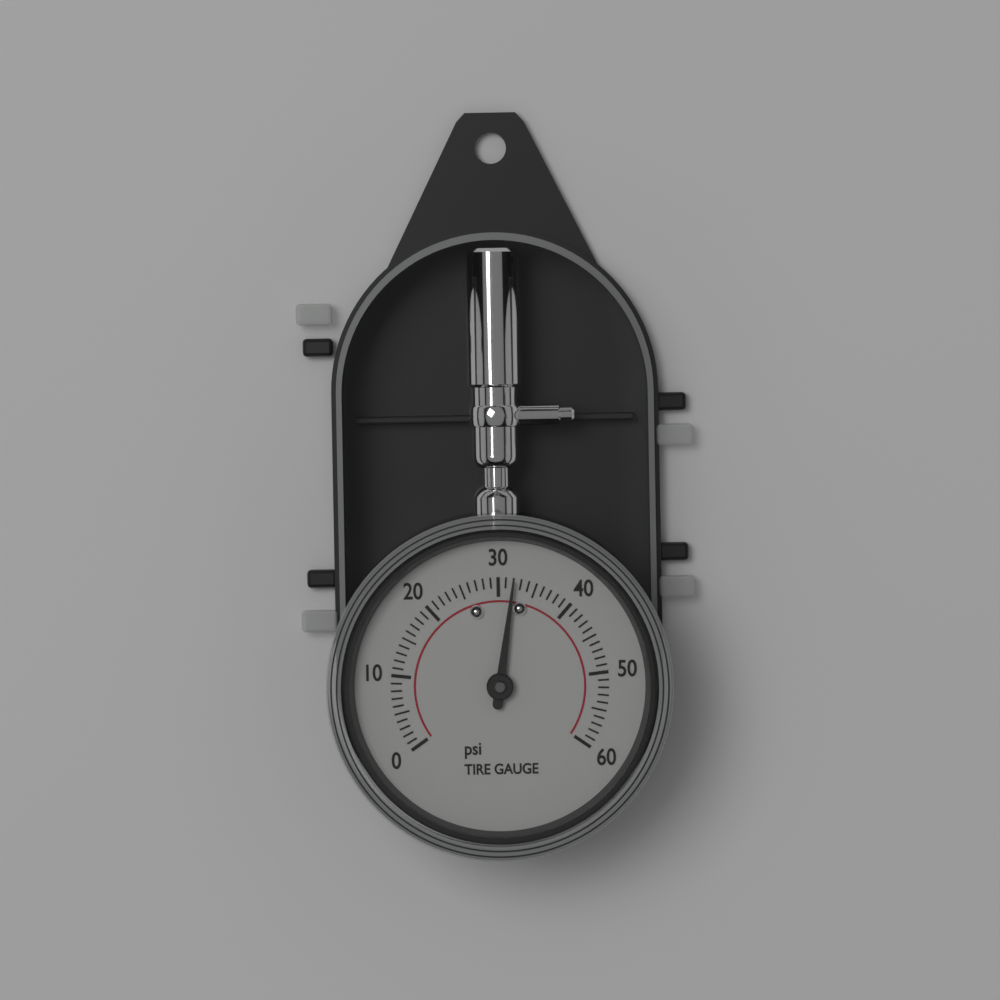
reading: 32 psi
